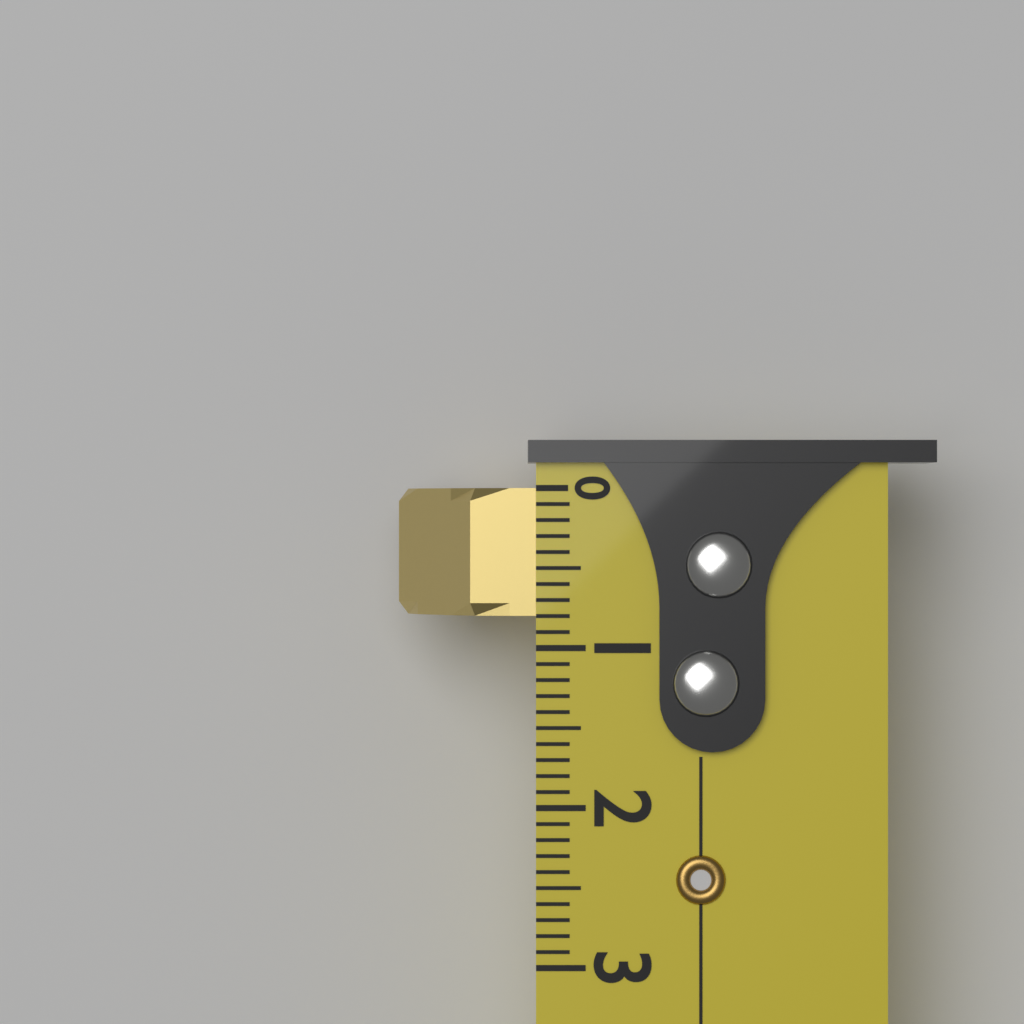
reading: 0.8 (no unit)
